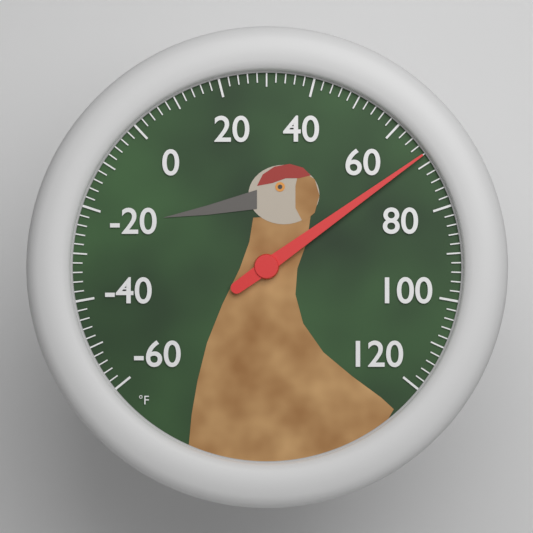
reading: 68 °F
